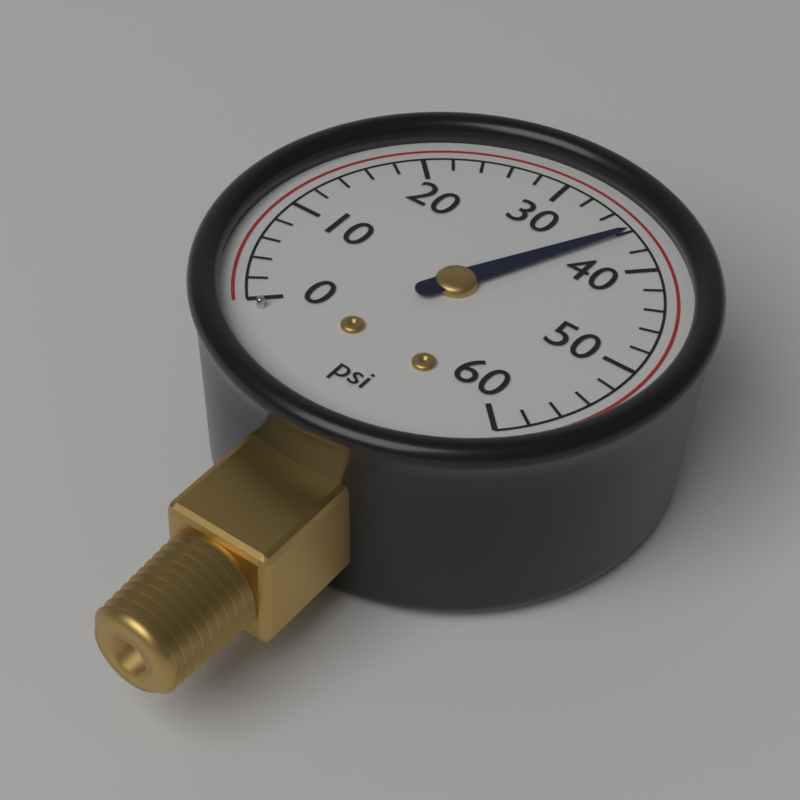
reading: 36 psi
